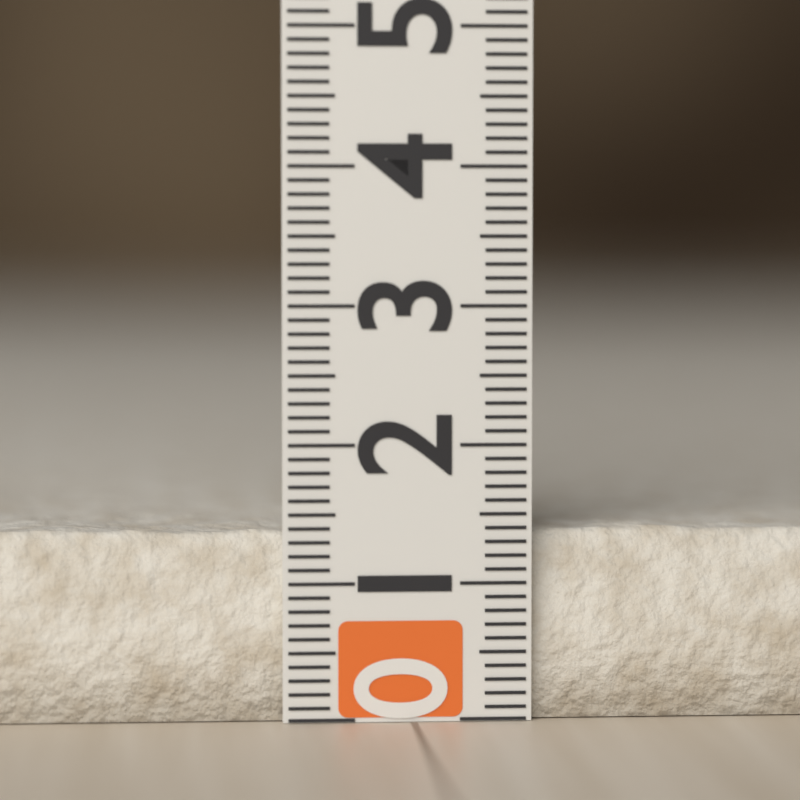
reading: 1.4 (no unit)
